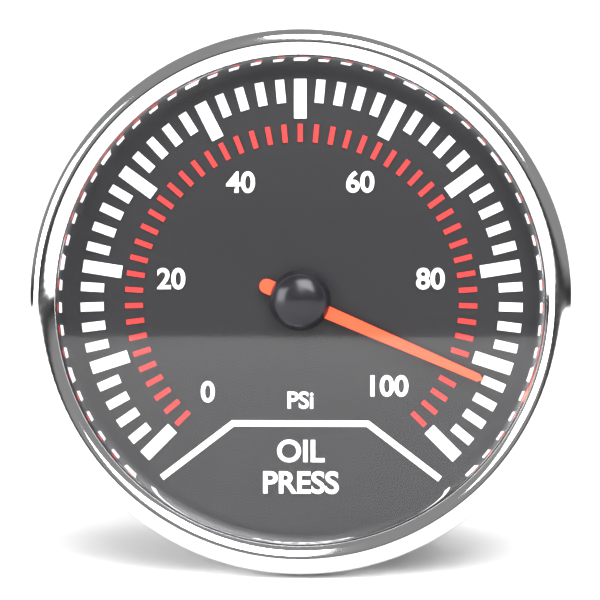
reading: 92 psi
